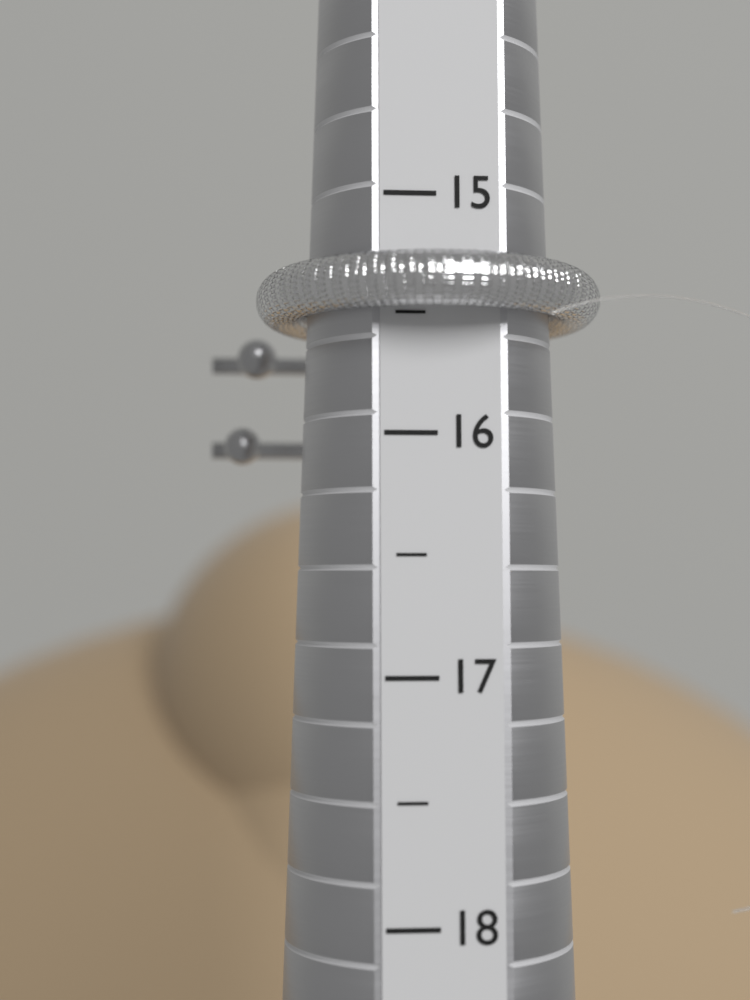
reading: 15.5 (no unit)
